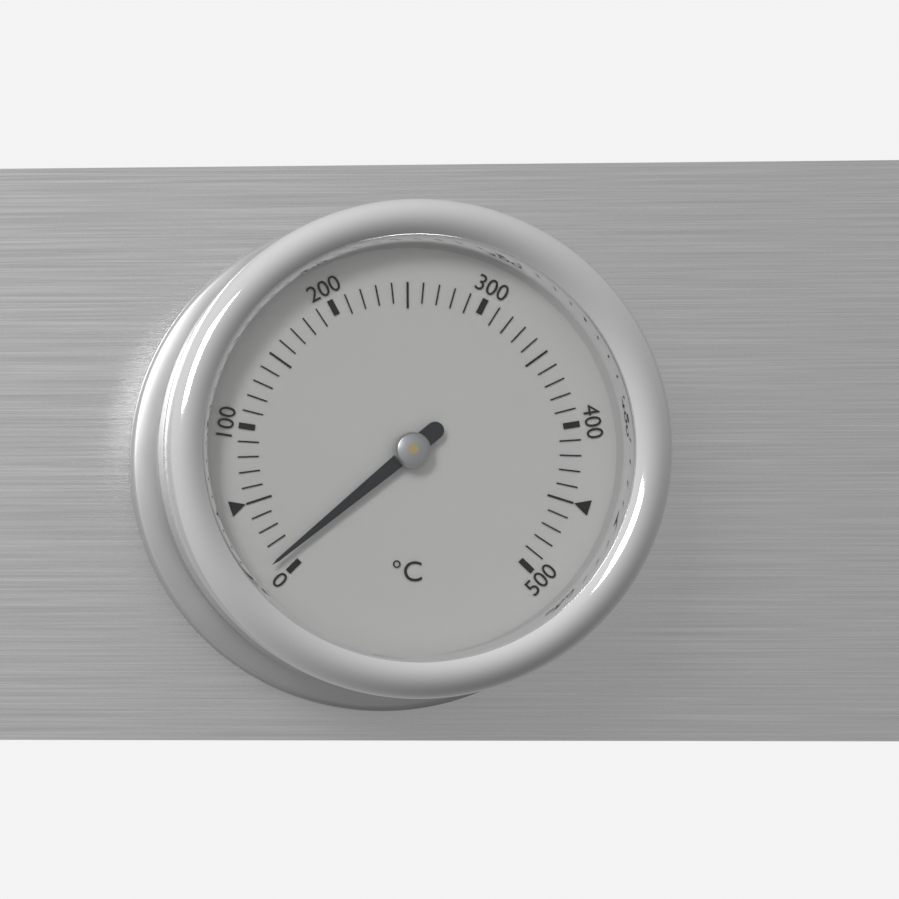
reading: 10 °C
